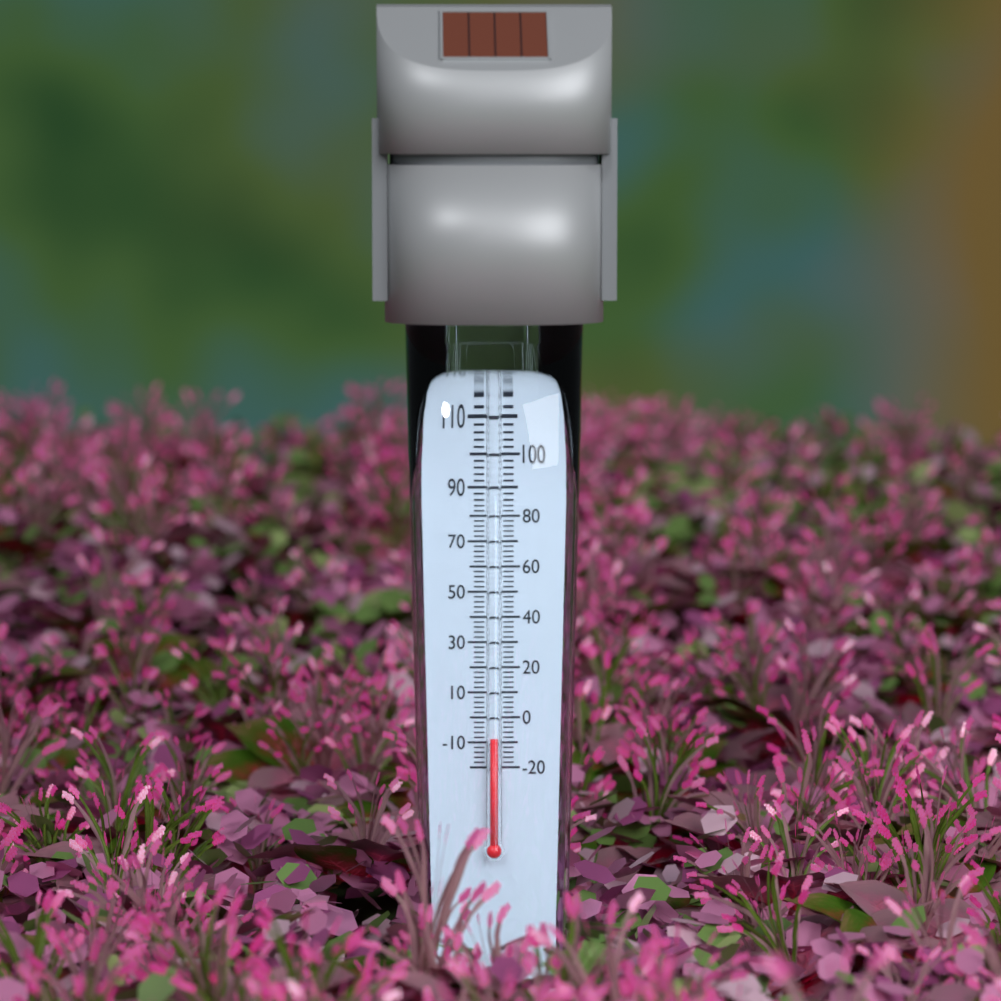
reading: -8 °F
